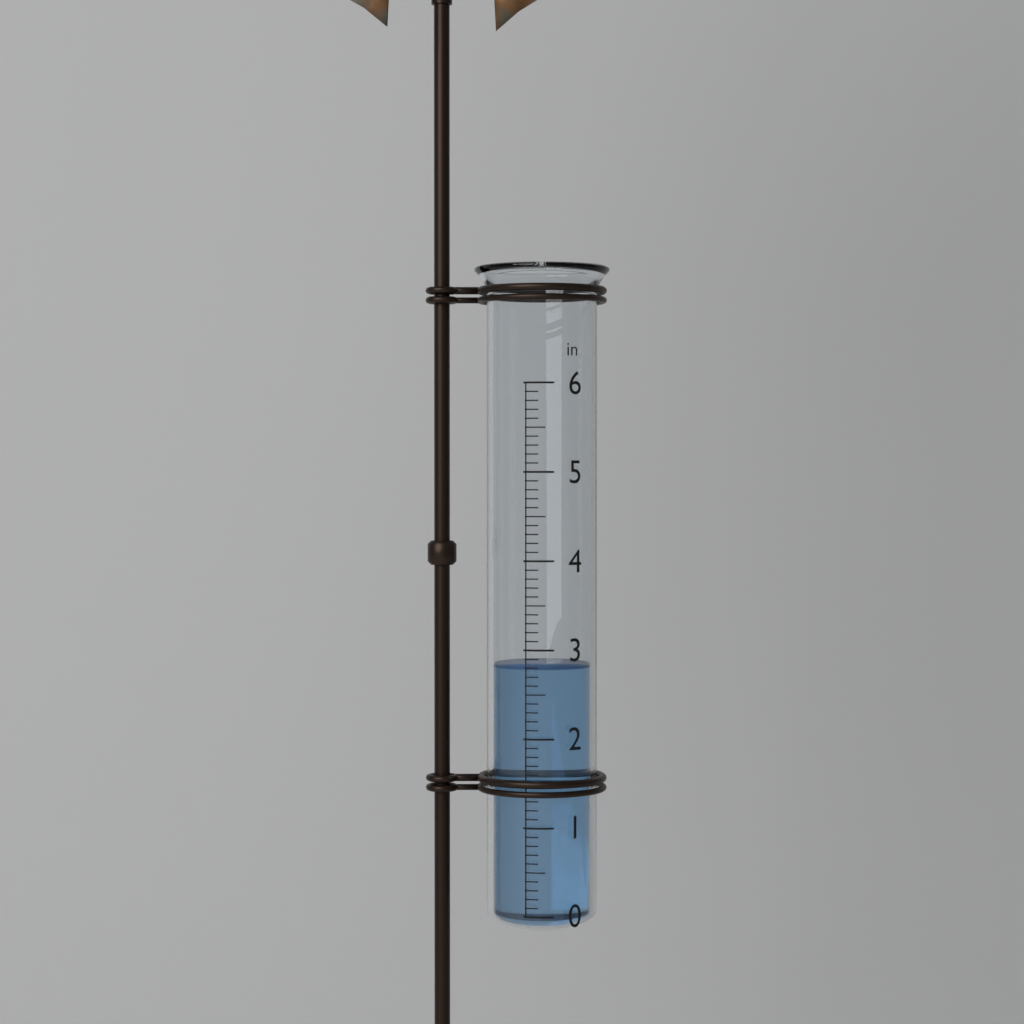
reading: 2.8 in
